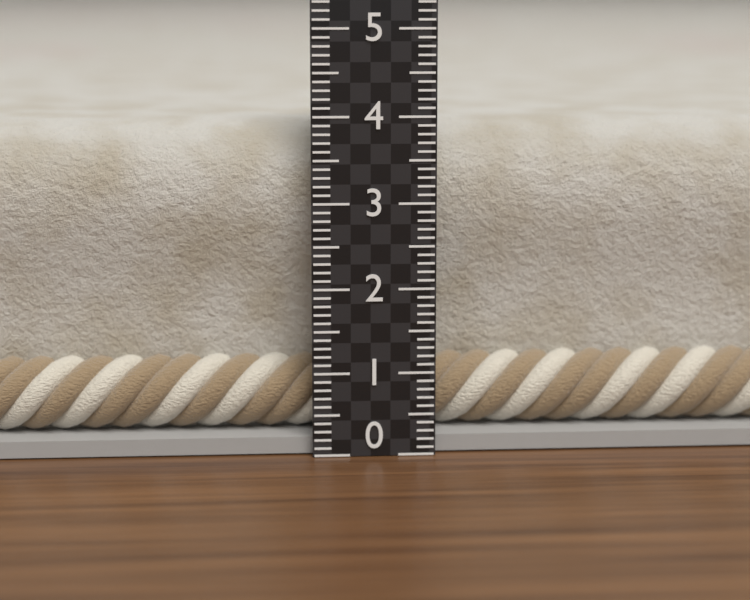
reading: 3.9 (no unit)
